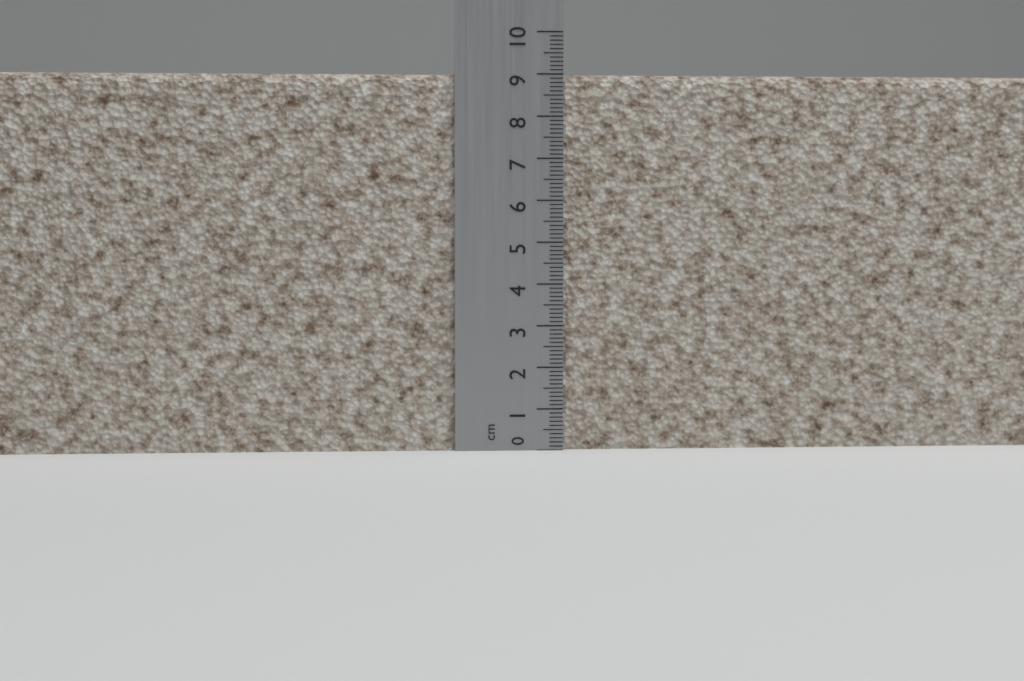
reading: 9.0 cm
